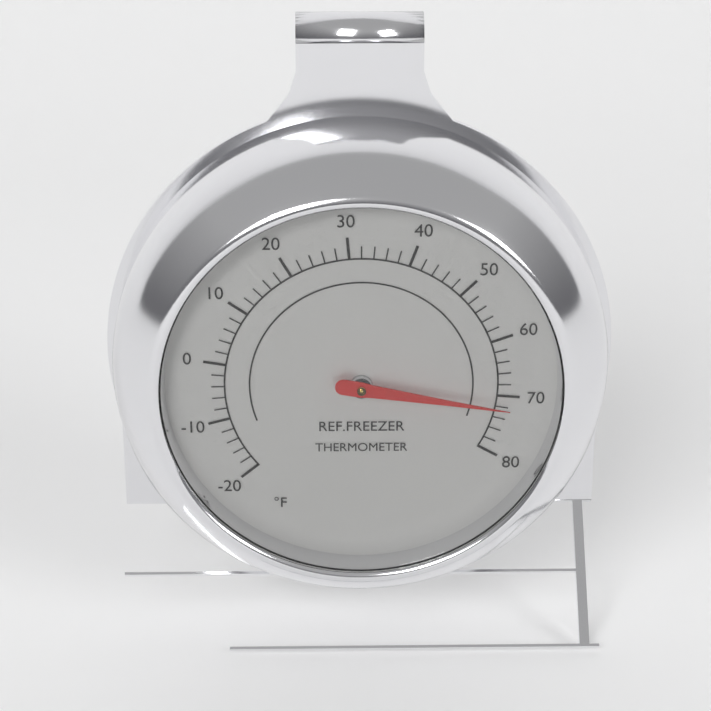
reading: 72 °F
